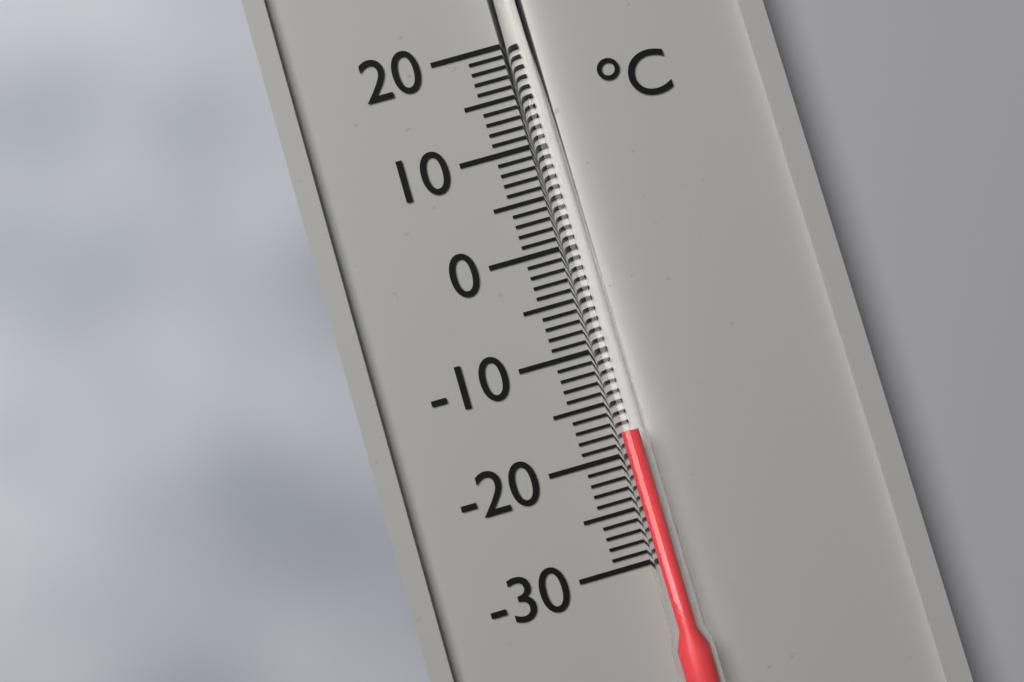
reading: -18 °C
